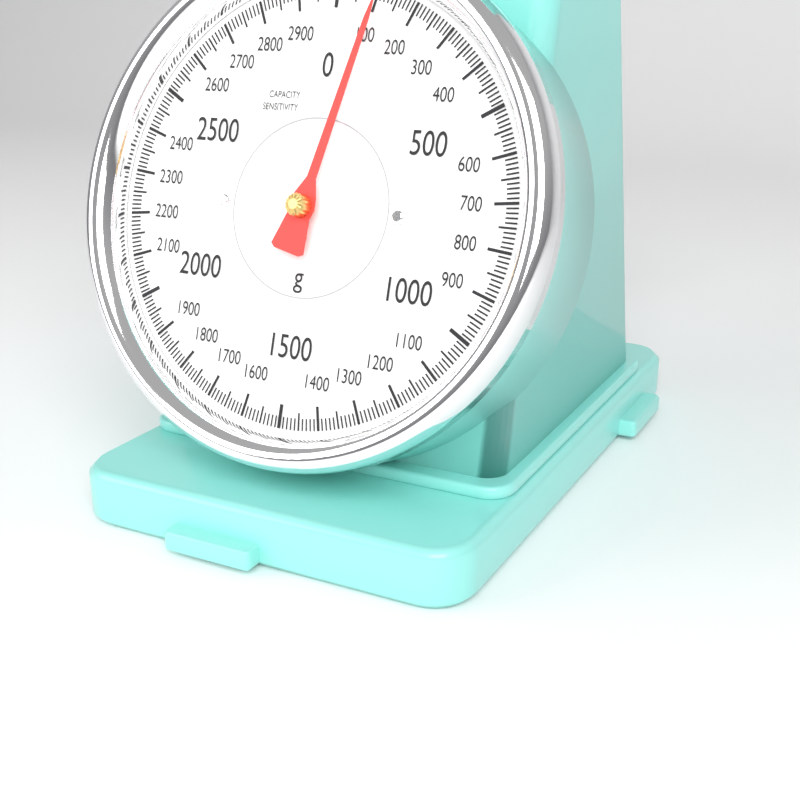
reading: 110 g
